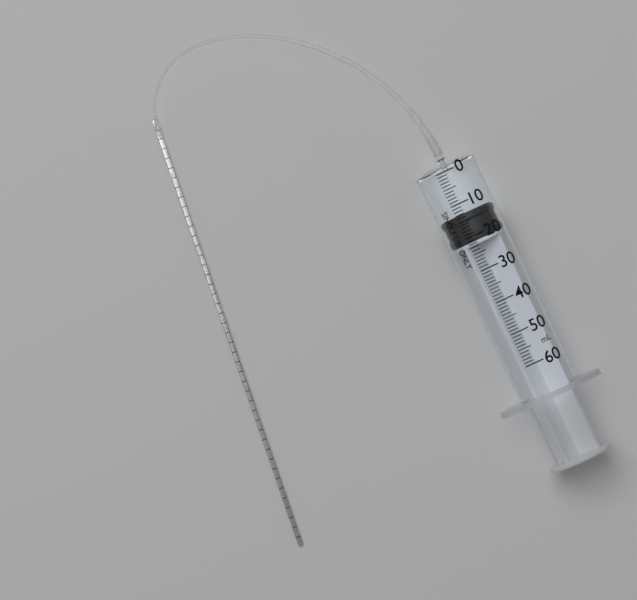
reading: 13 ml
